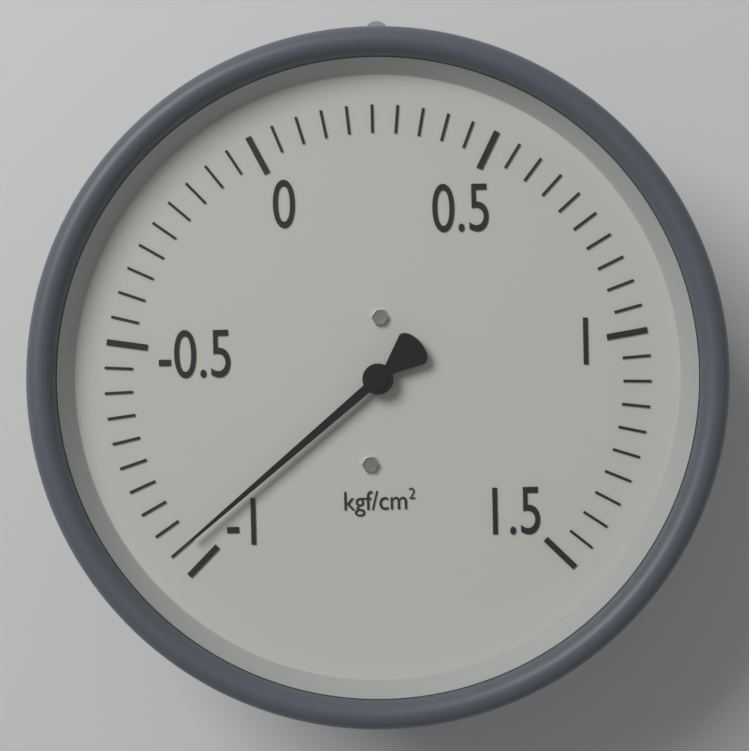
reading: -0.95 kgf/cm²
